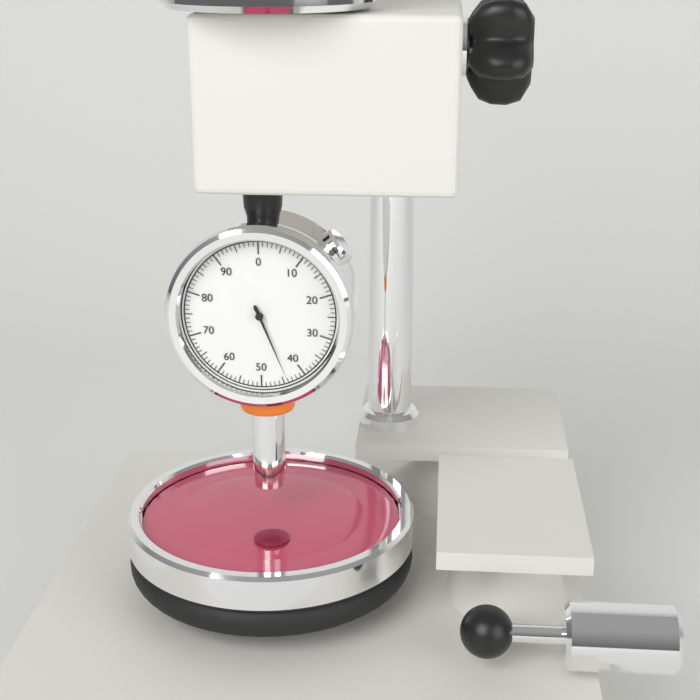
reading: 44 (no unit)
